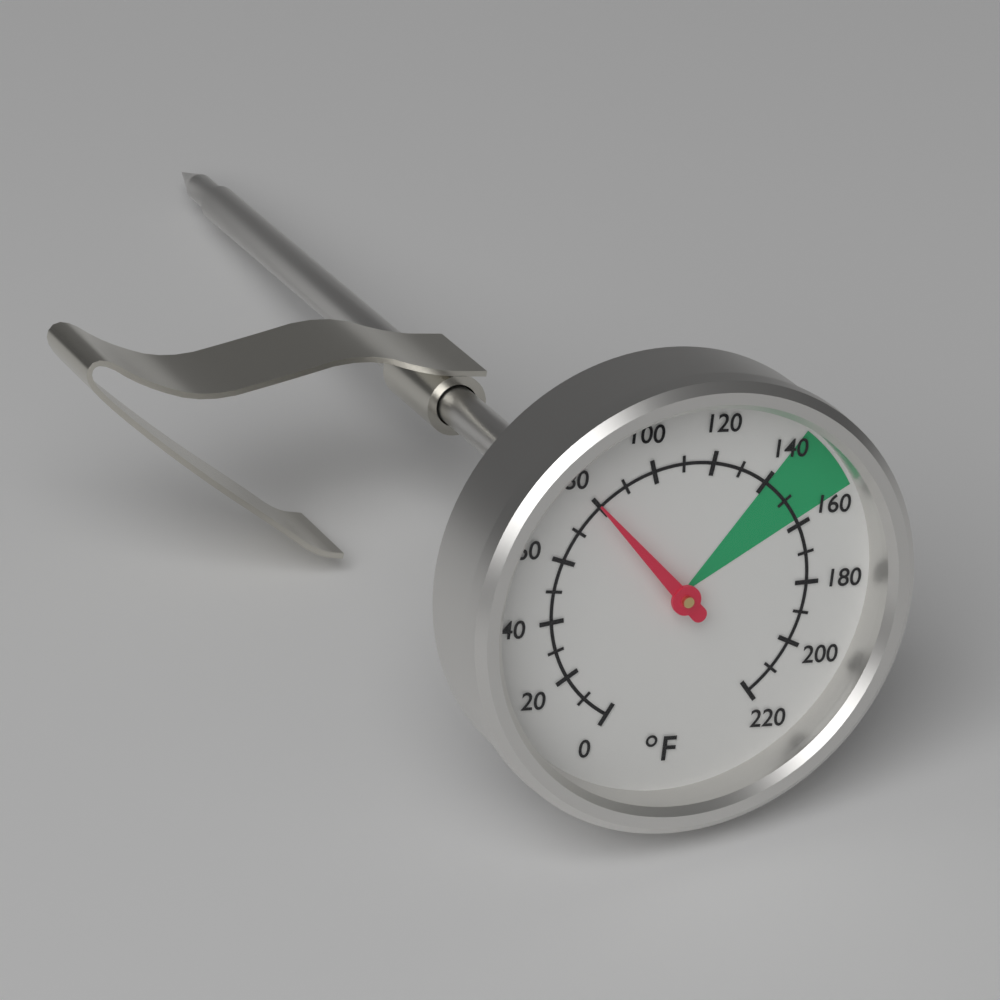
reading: 80 °F
